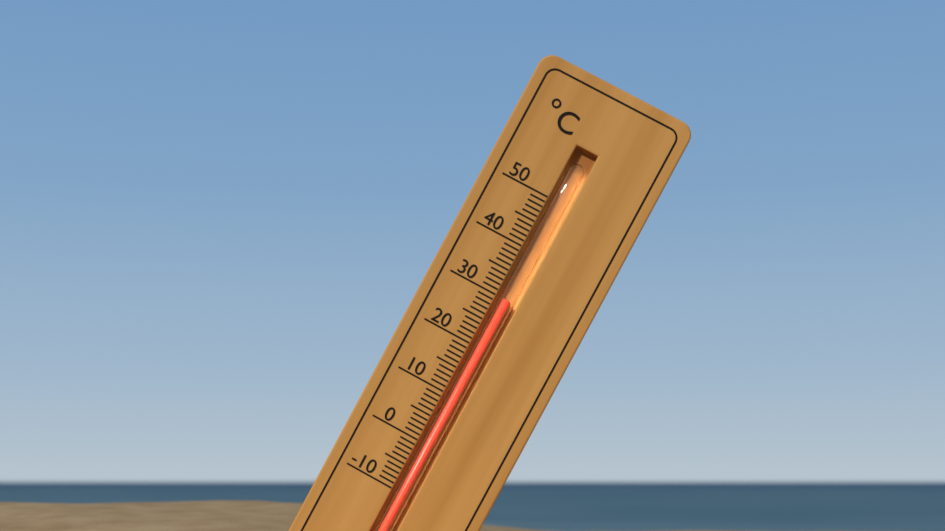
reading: 30 °C
